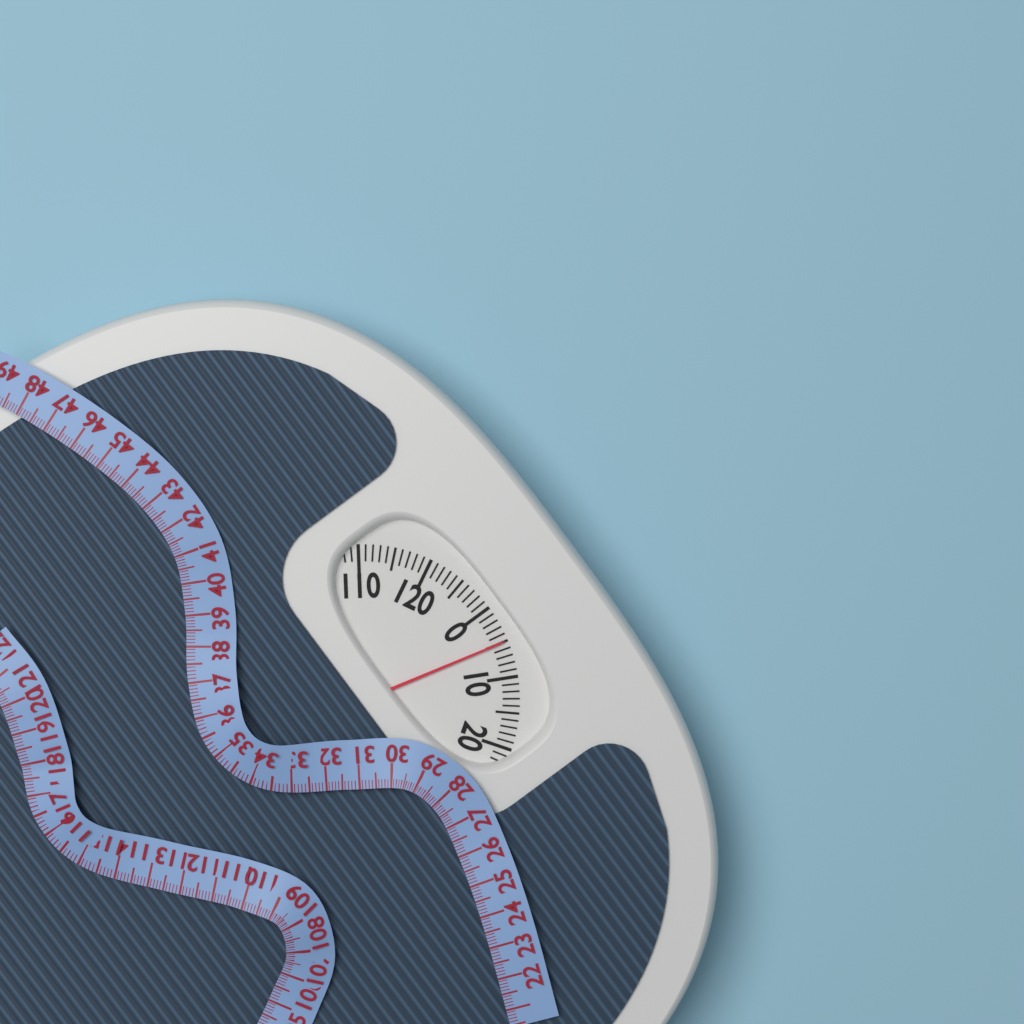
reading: 5 (no unit)
